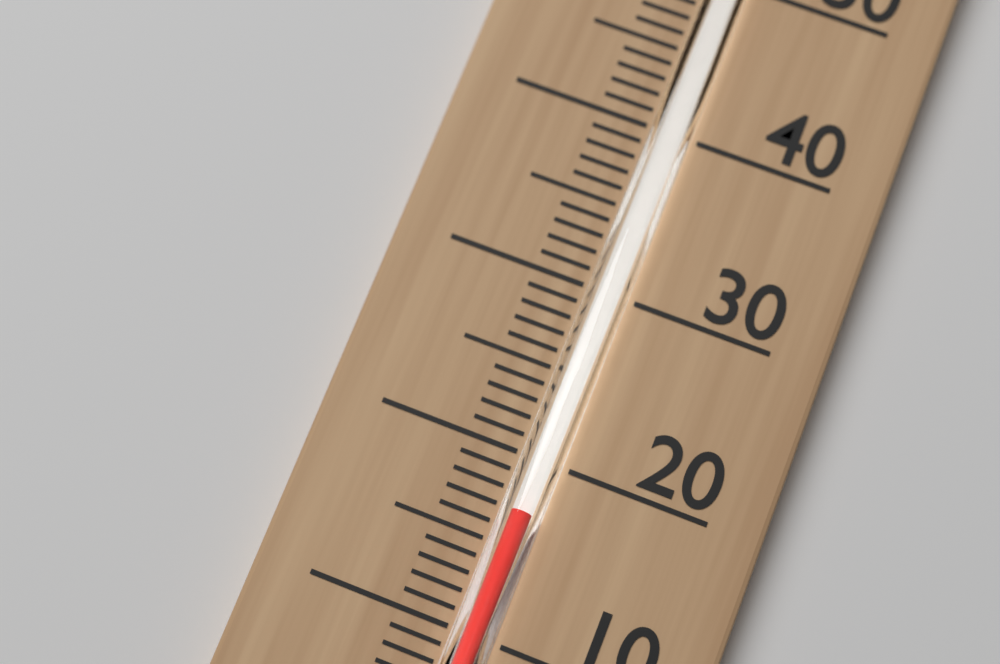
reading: 17 °C
